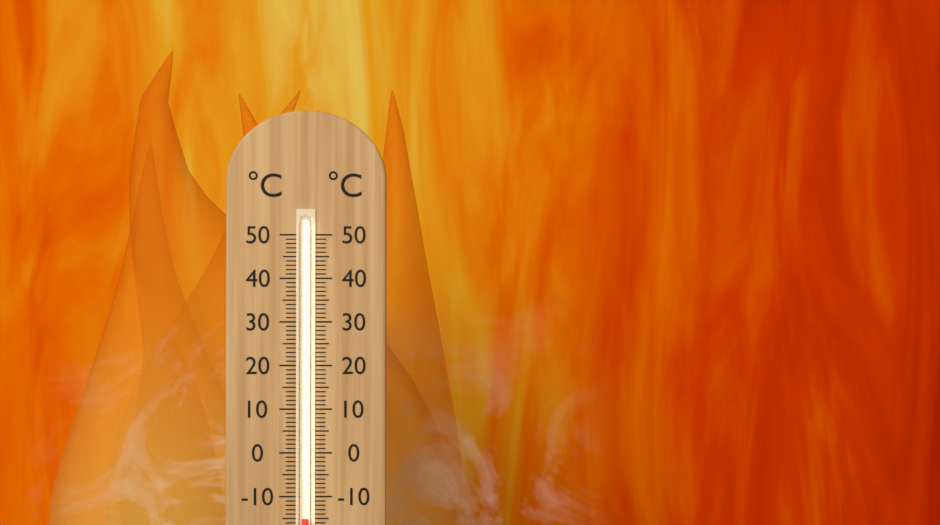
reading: -15 °C
